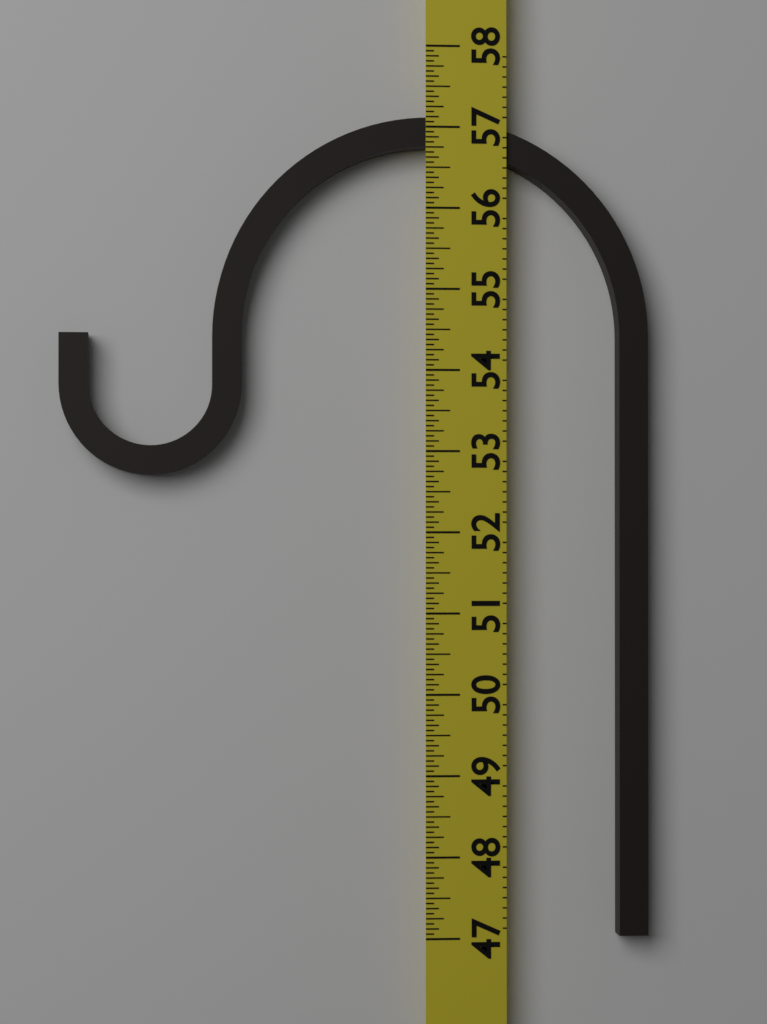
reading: 57.1250 (no unit)
